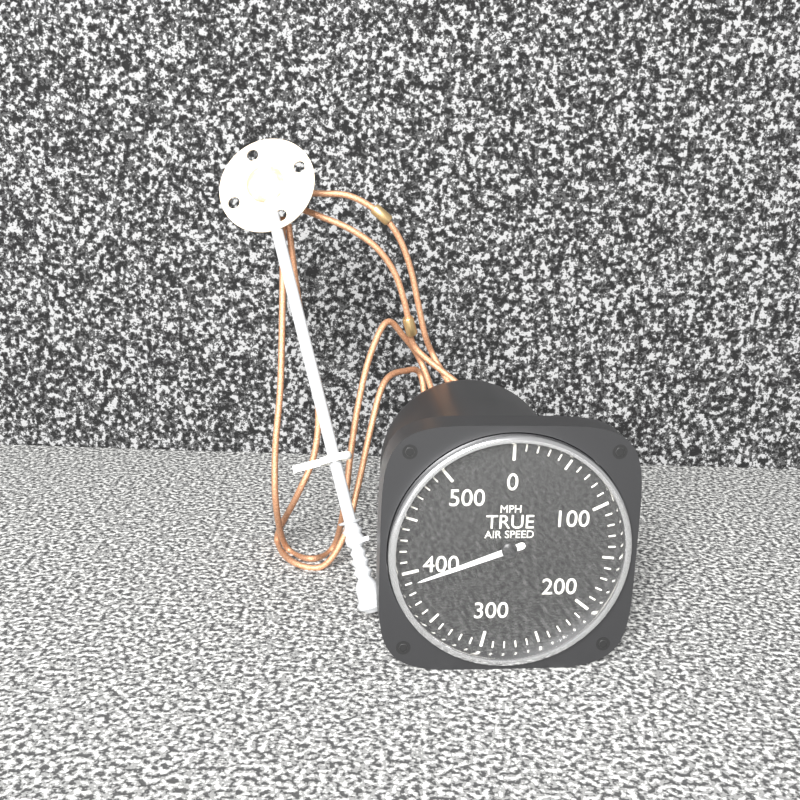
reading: 390 MPH
